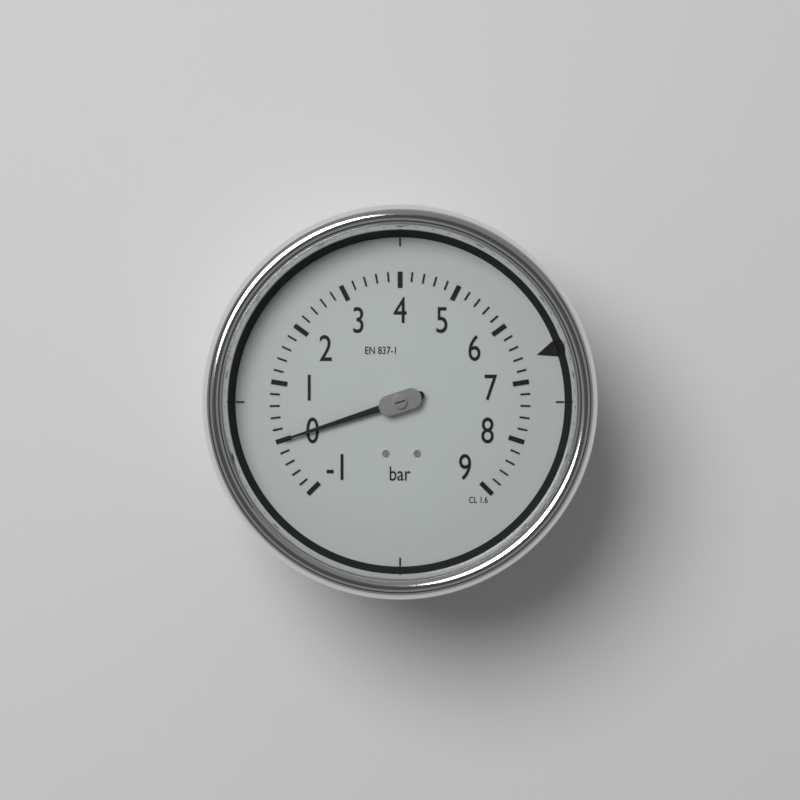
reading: 0.0 bar
